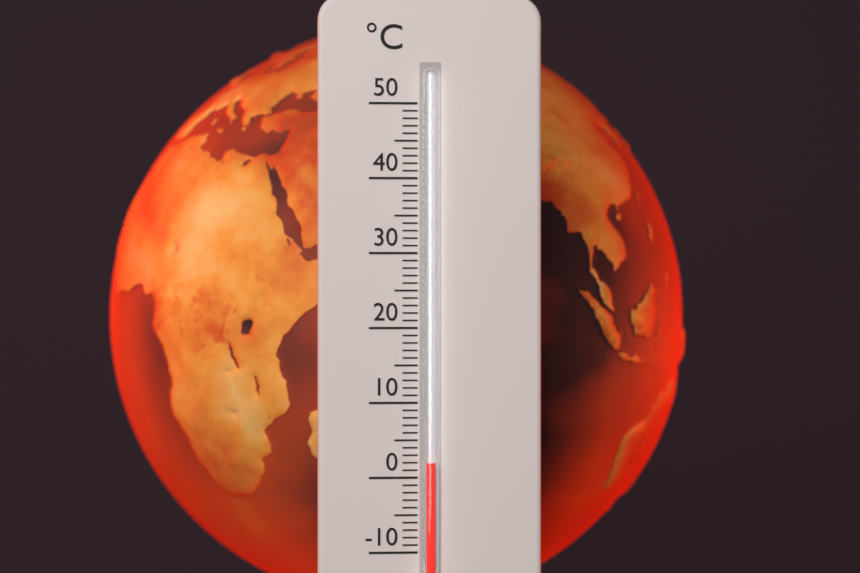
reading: 2 °C
